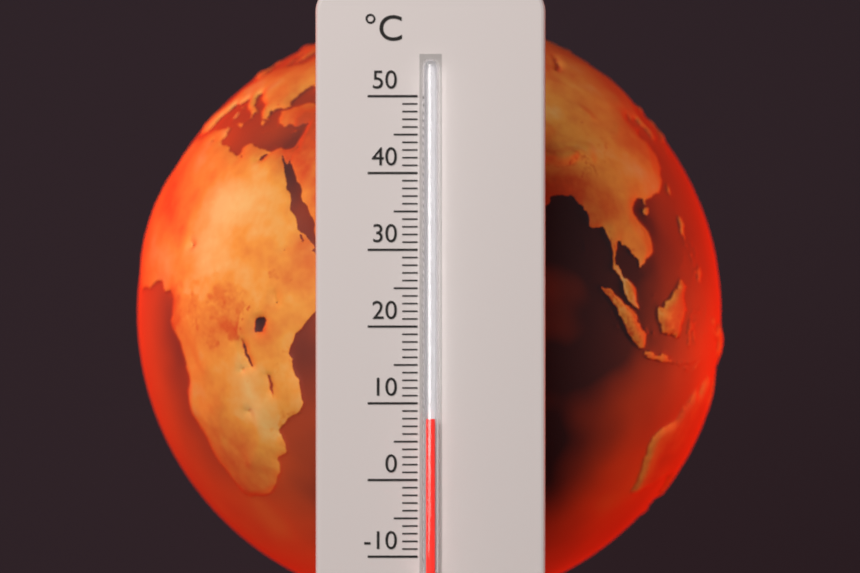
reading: 8 °C
